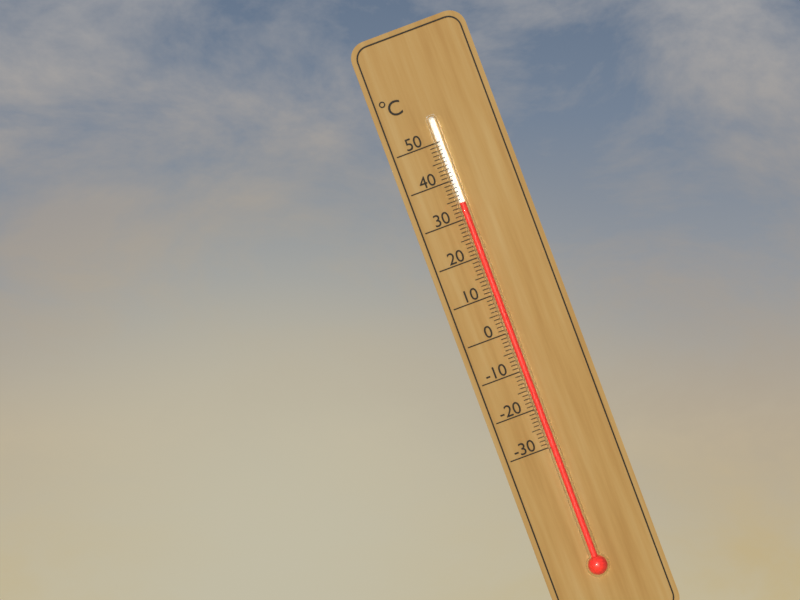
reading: 34 °C
